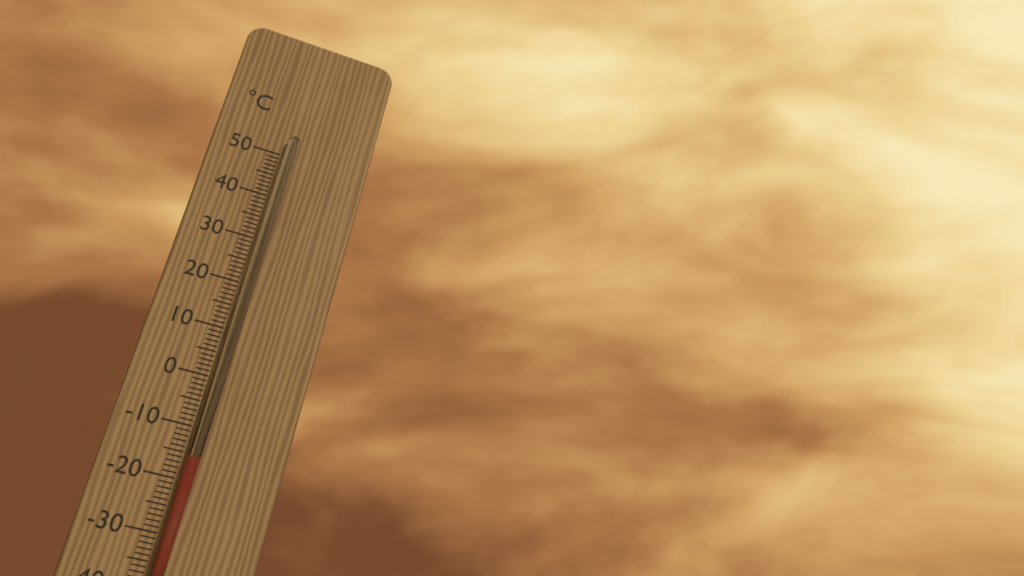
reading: -16 °C
